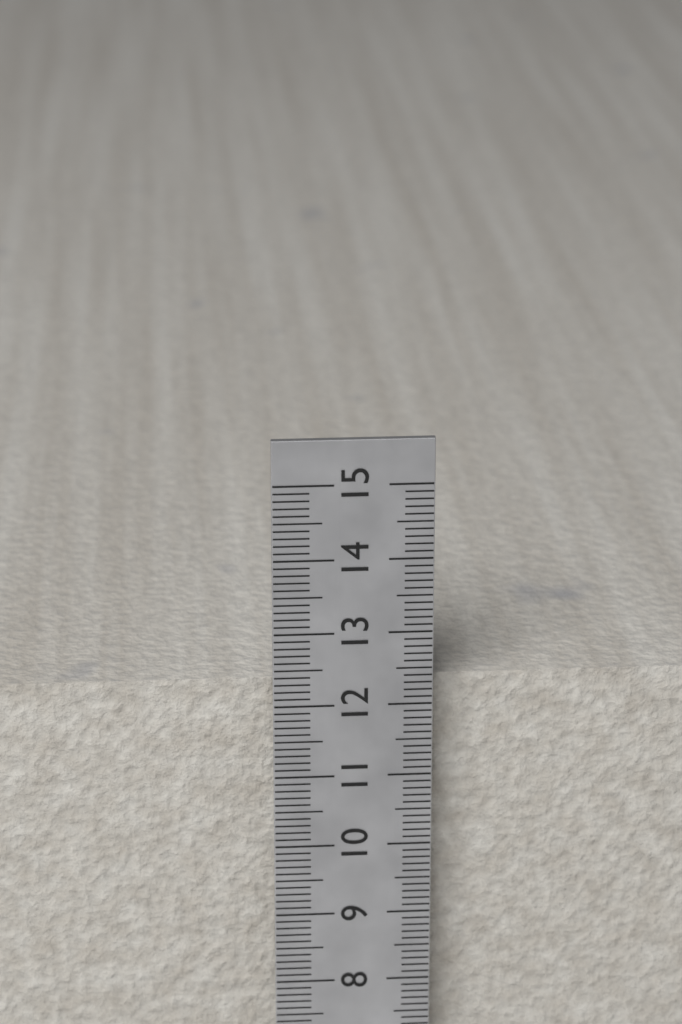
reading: 12.2 cm
